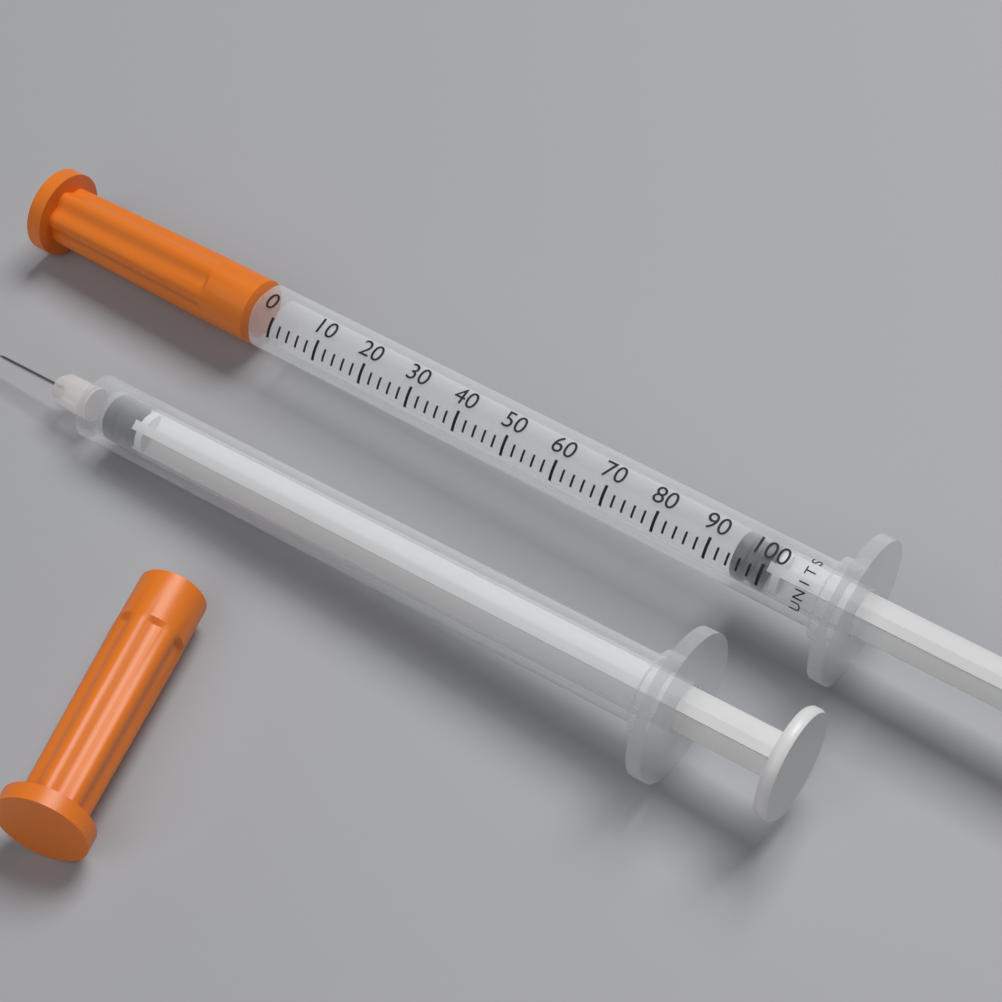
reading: 94 units
